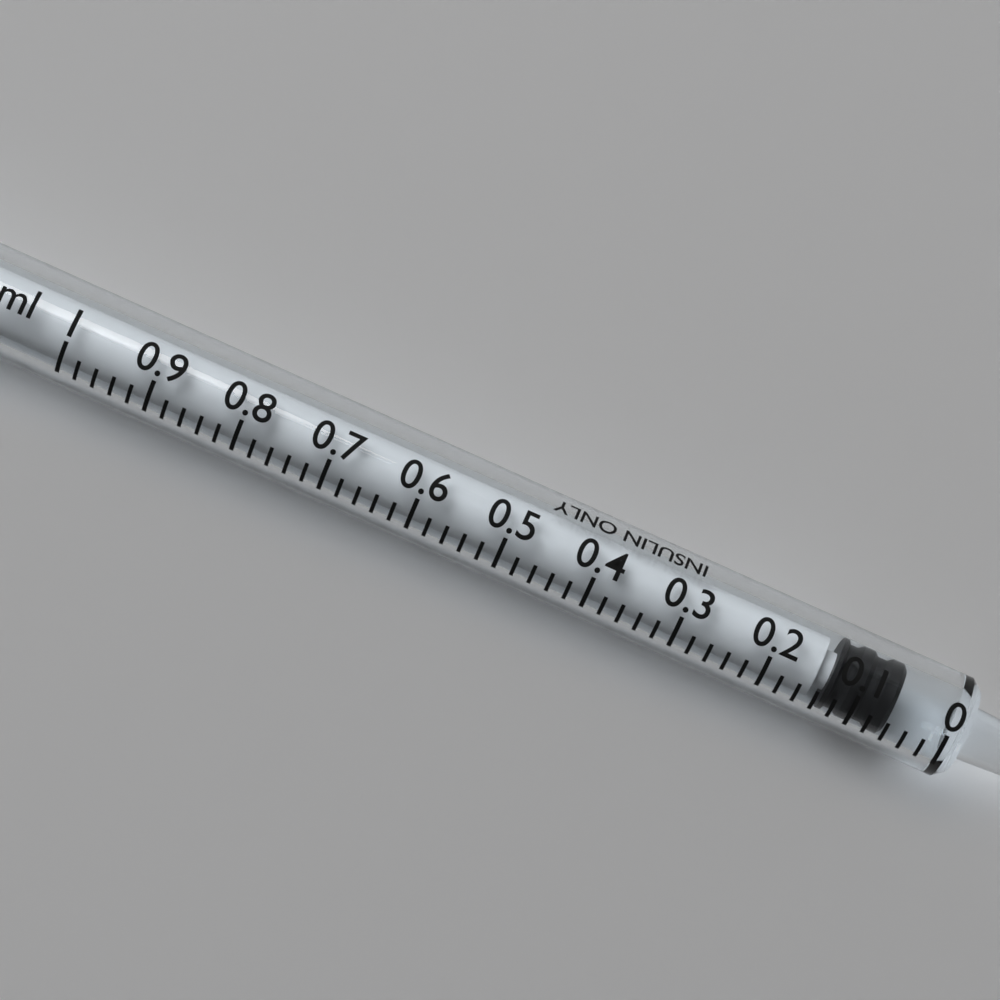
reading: 0.06 ml
